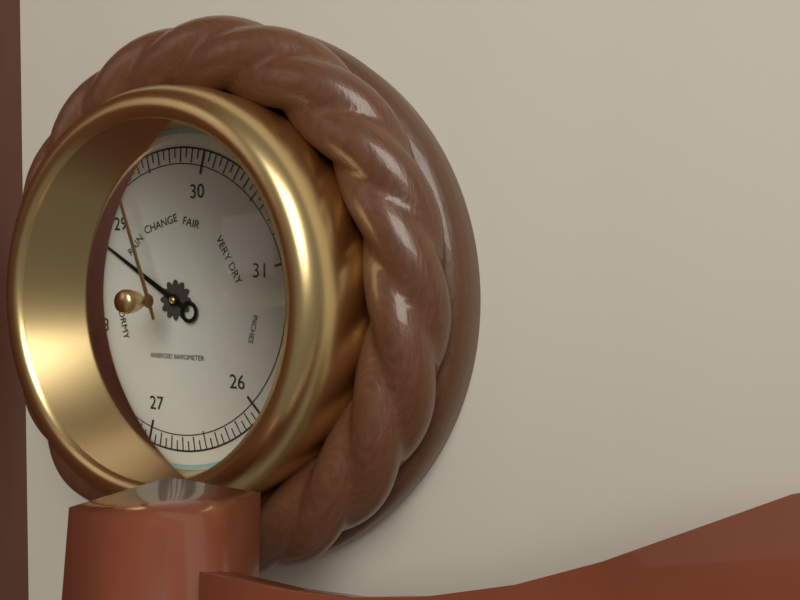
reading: 28.75 inHg
